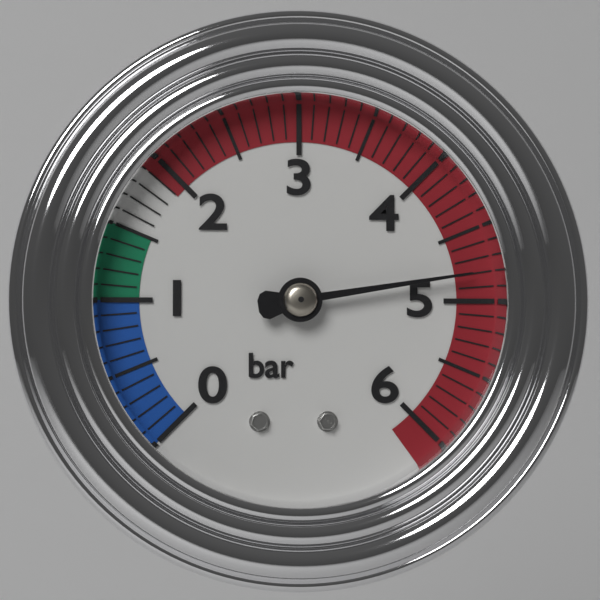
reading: 4.8 bar
